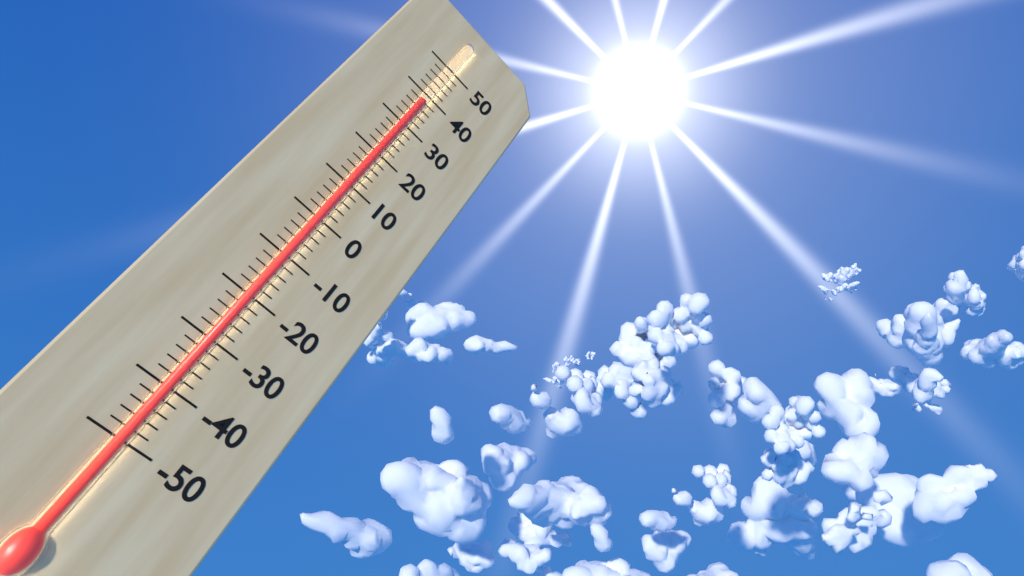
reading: 38 (no unit)
